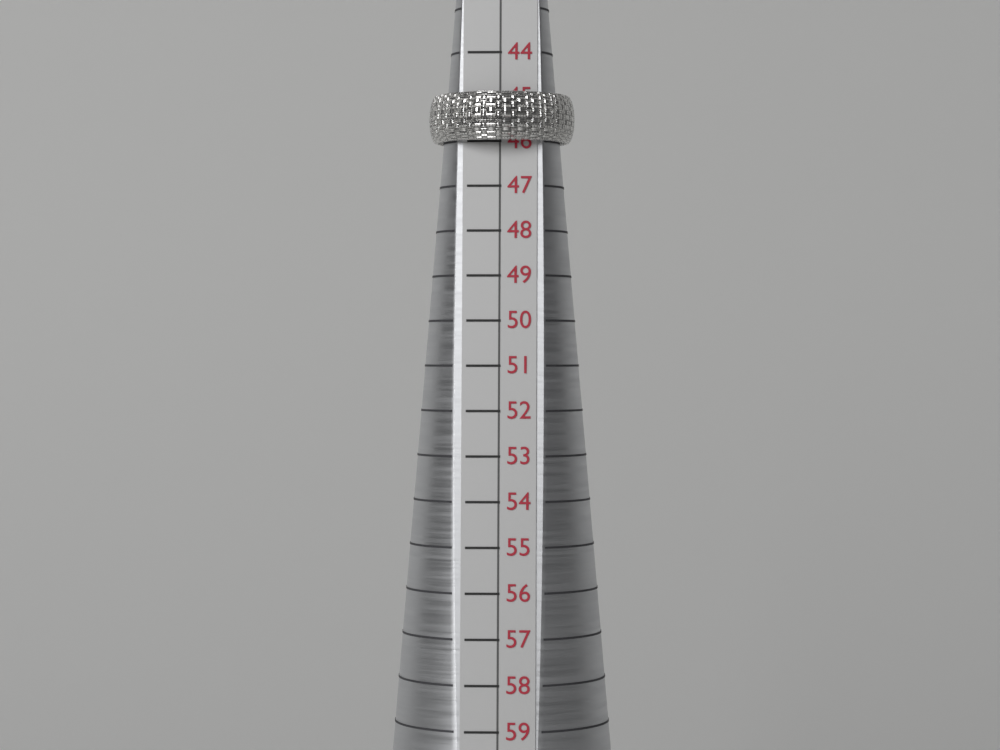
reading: 46 (no unit)
